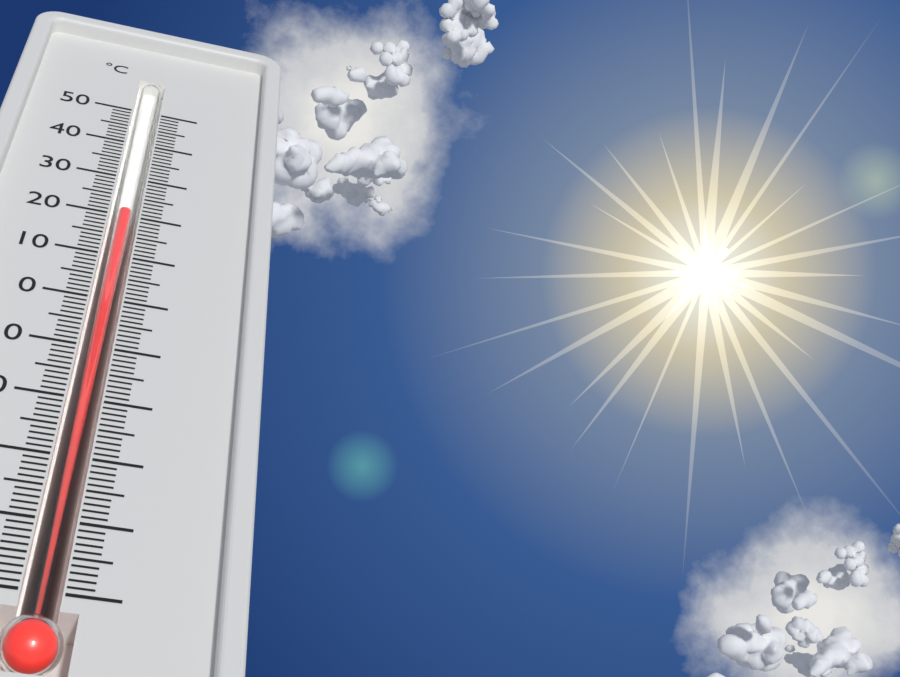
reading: 22 °C
